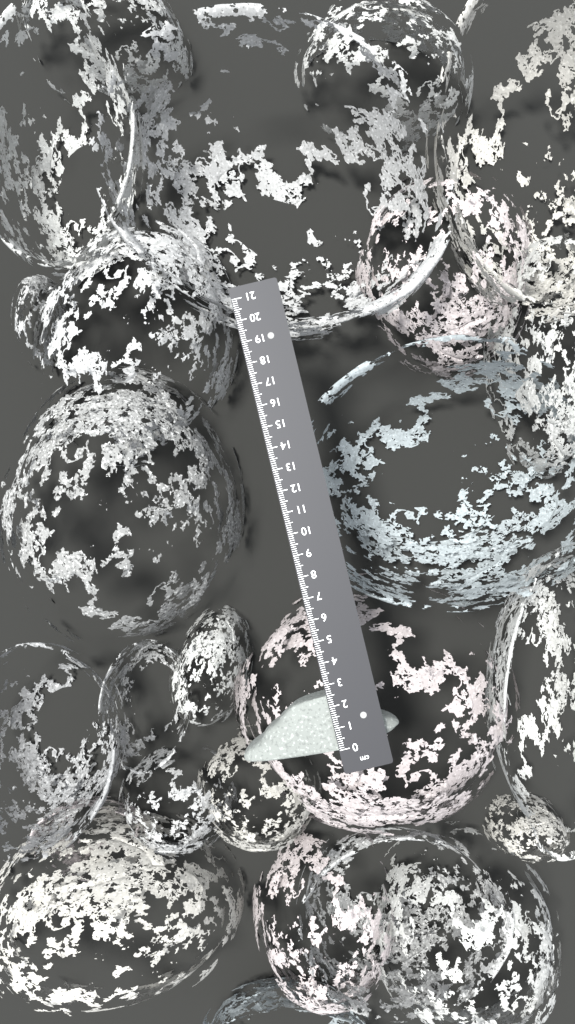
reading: 2.5 cm
